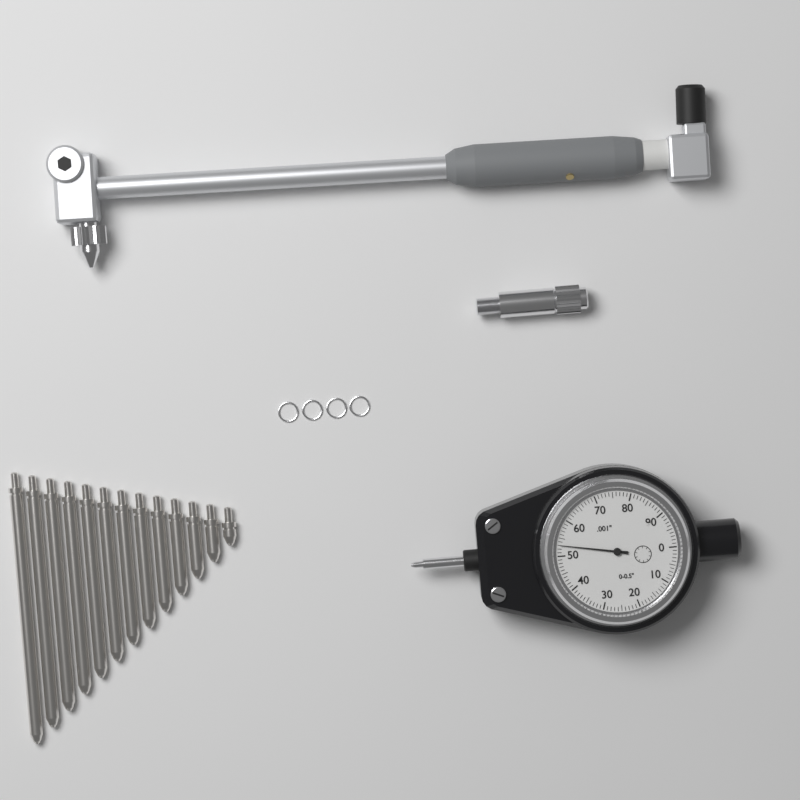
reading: 0.053 in
